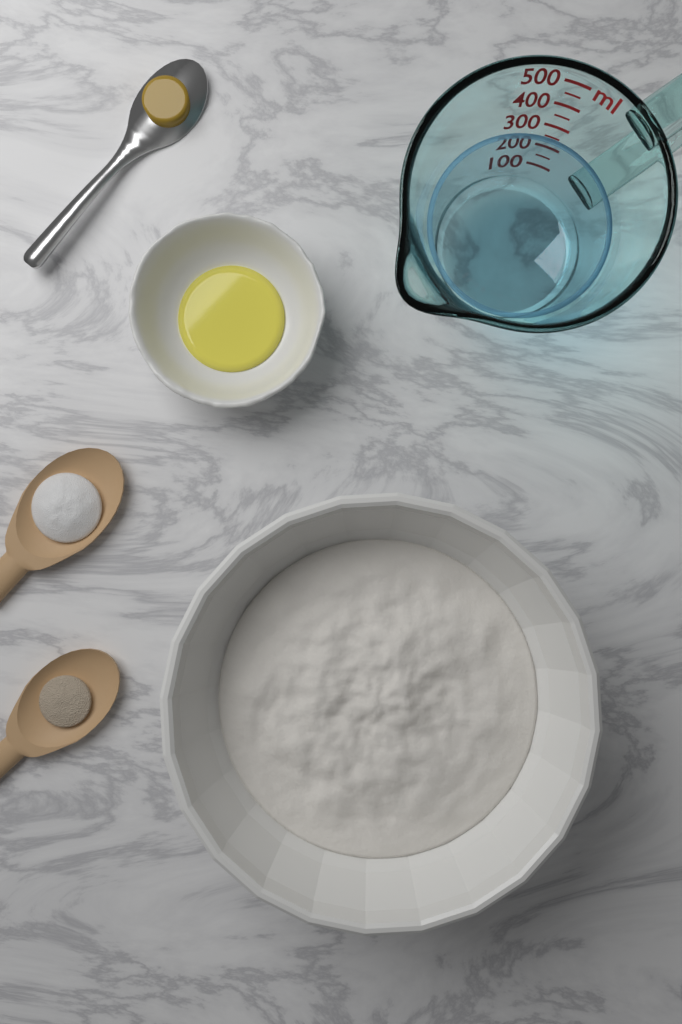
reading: 250 ml
